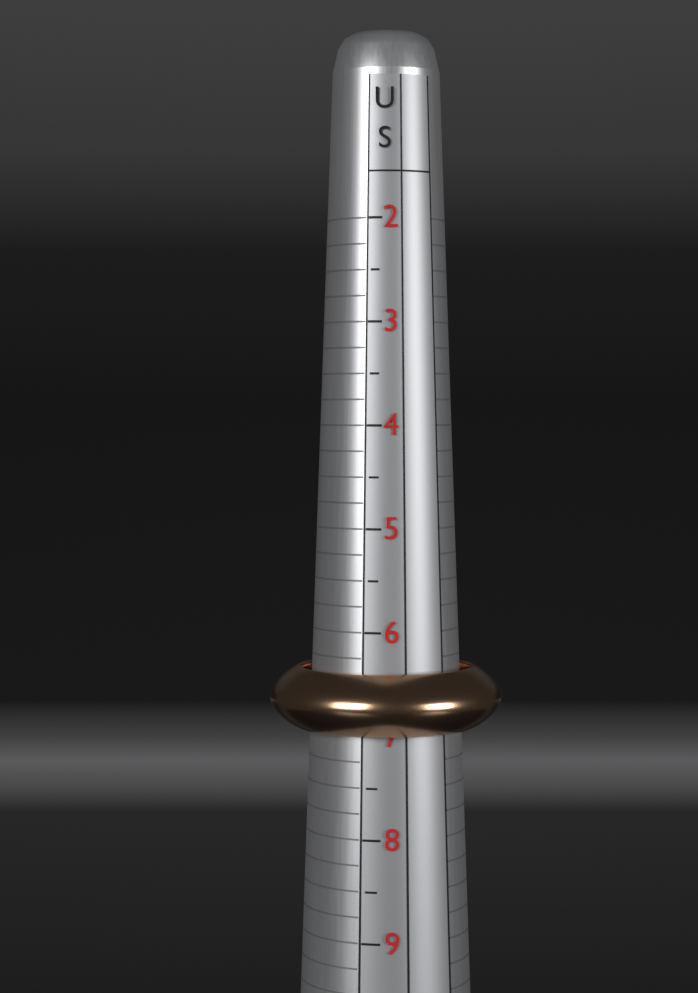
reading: 7.00 US
